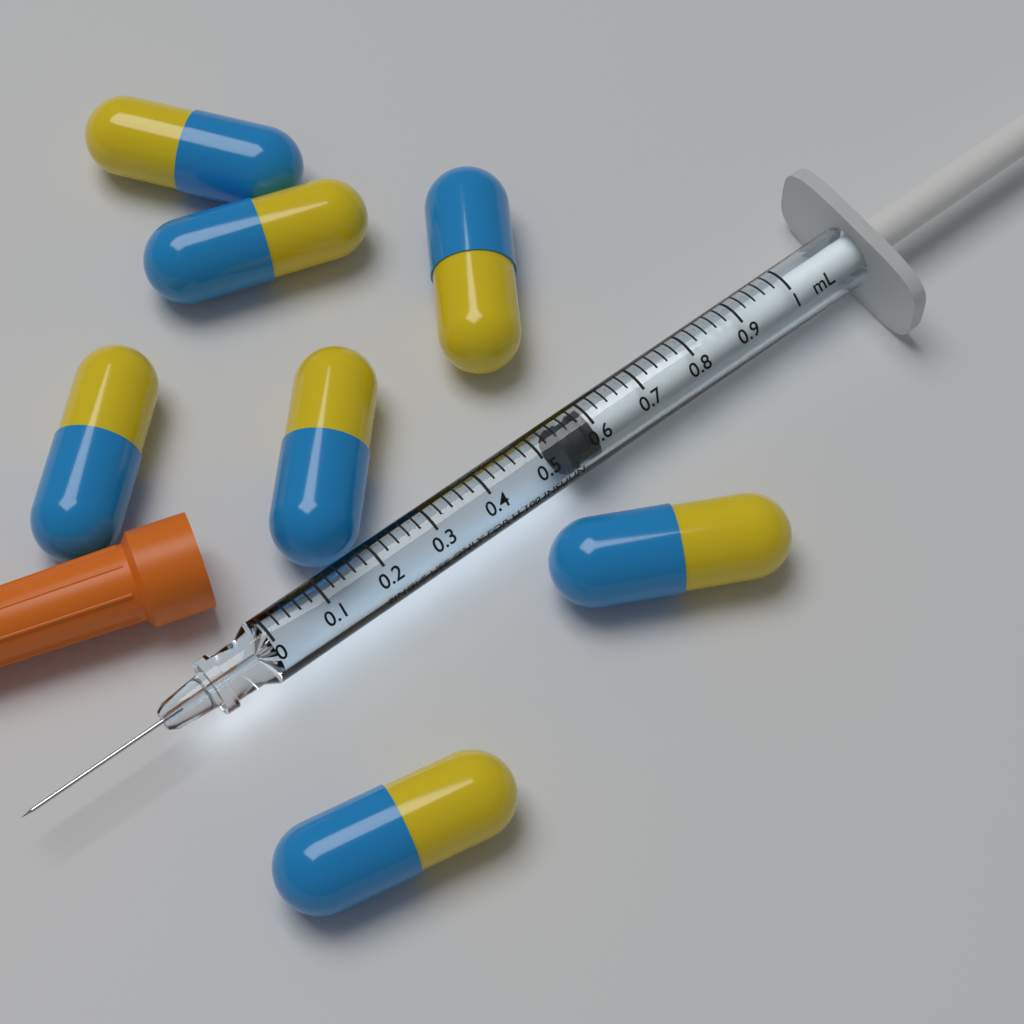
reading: 0.54 mL
